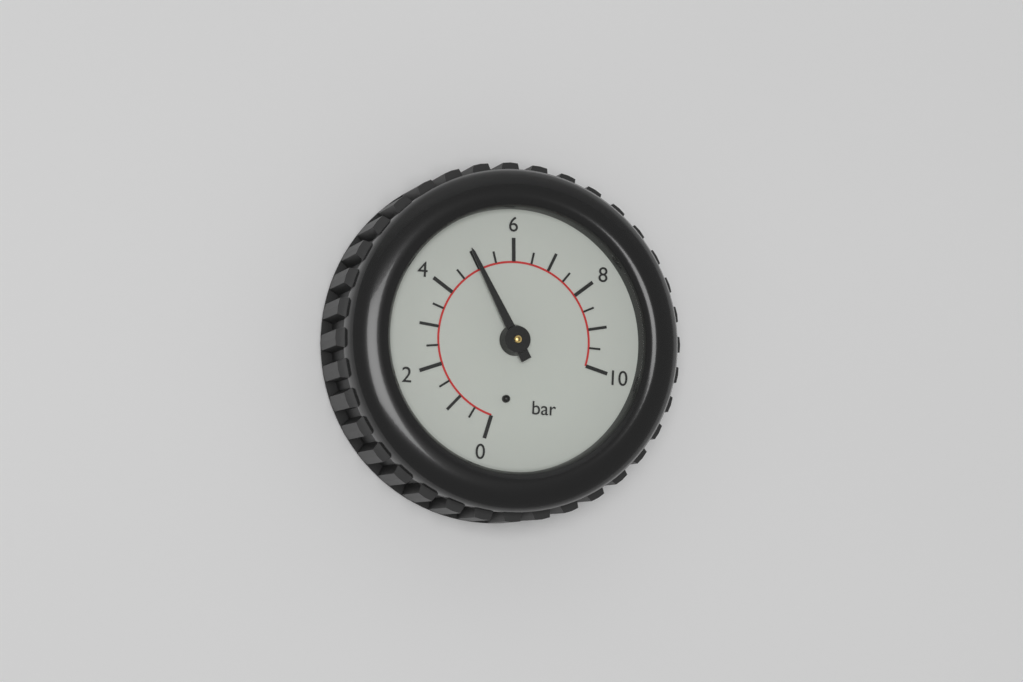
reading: 5.0 bar
